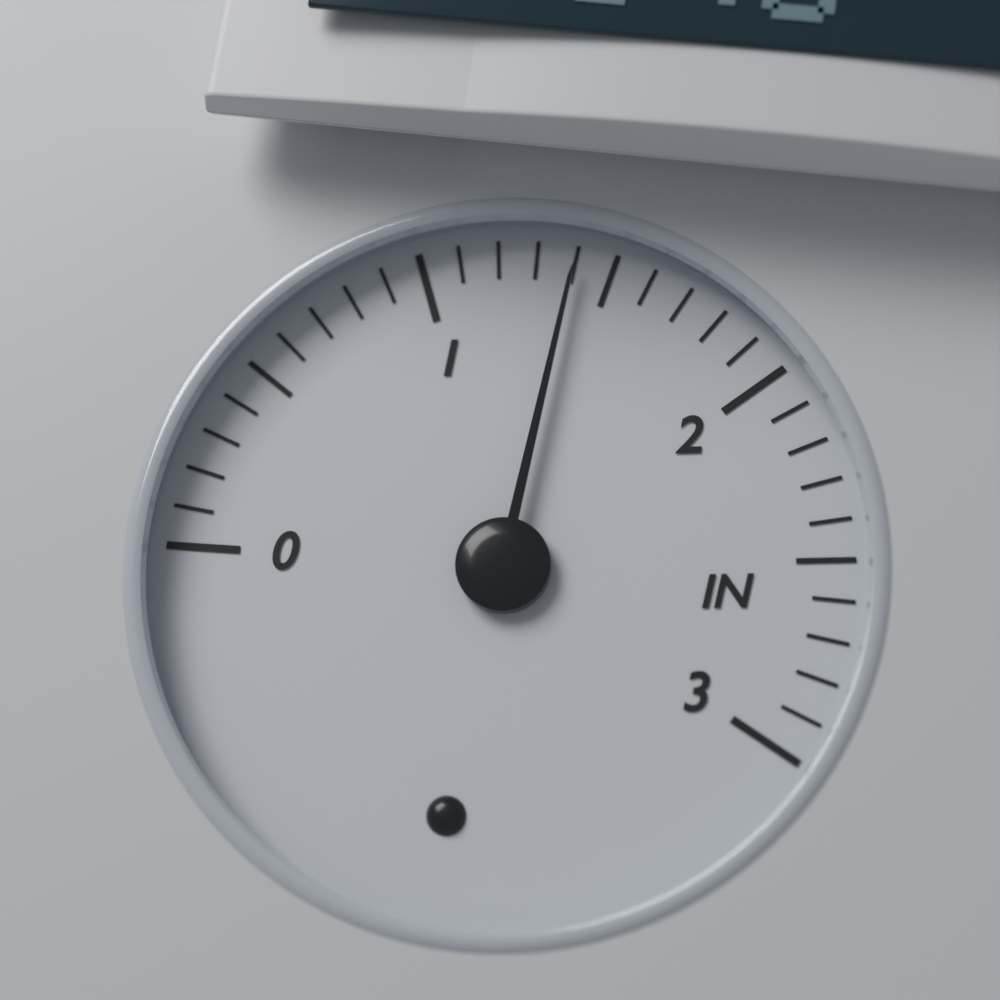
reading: 1.4 in
